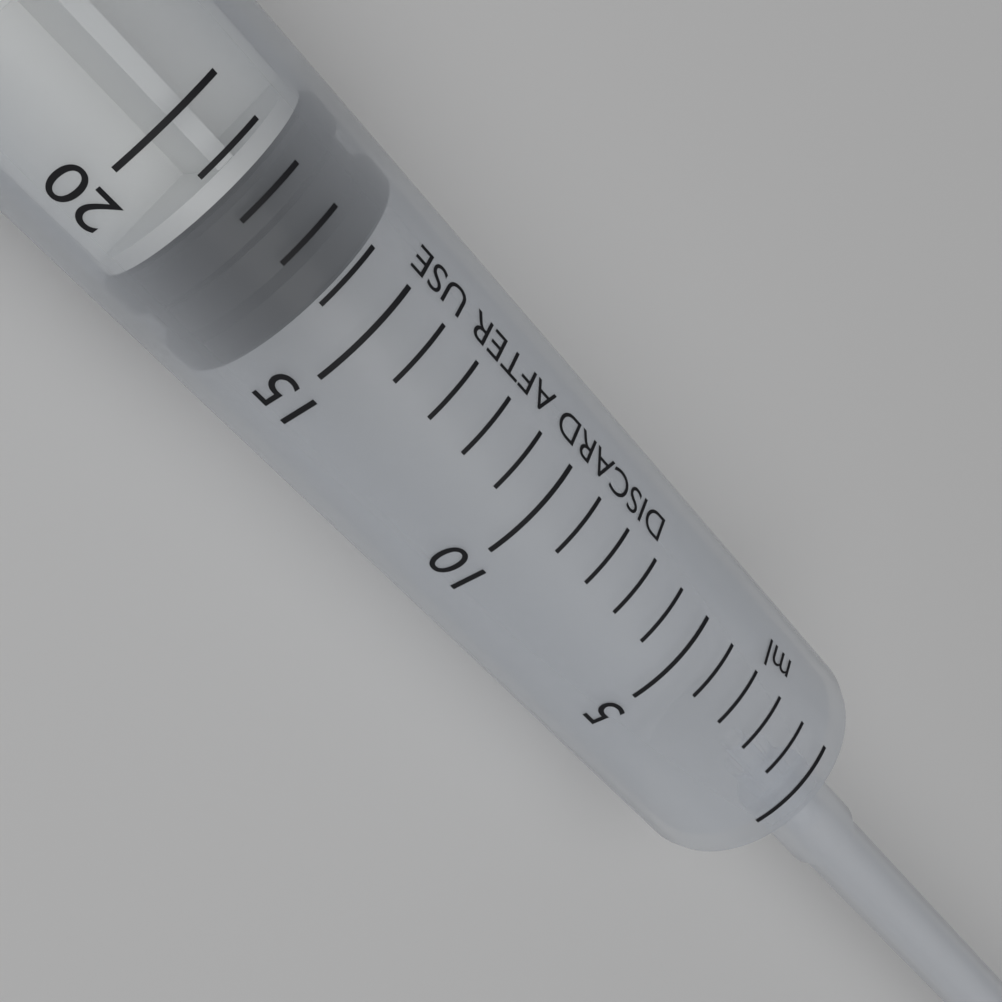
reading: 16 ml
